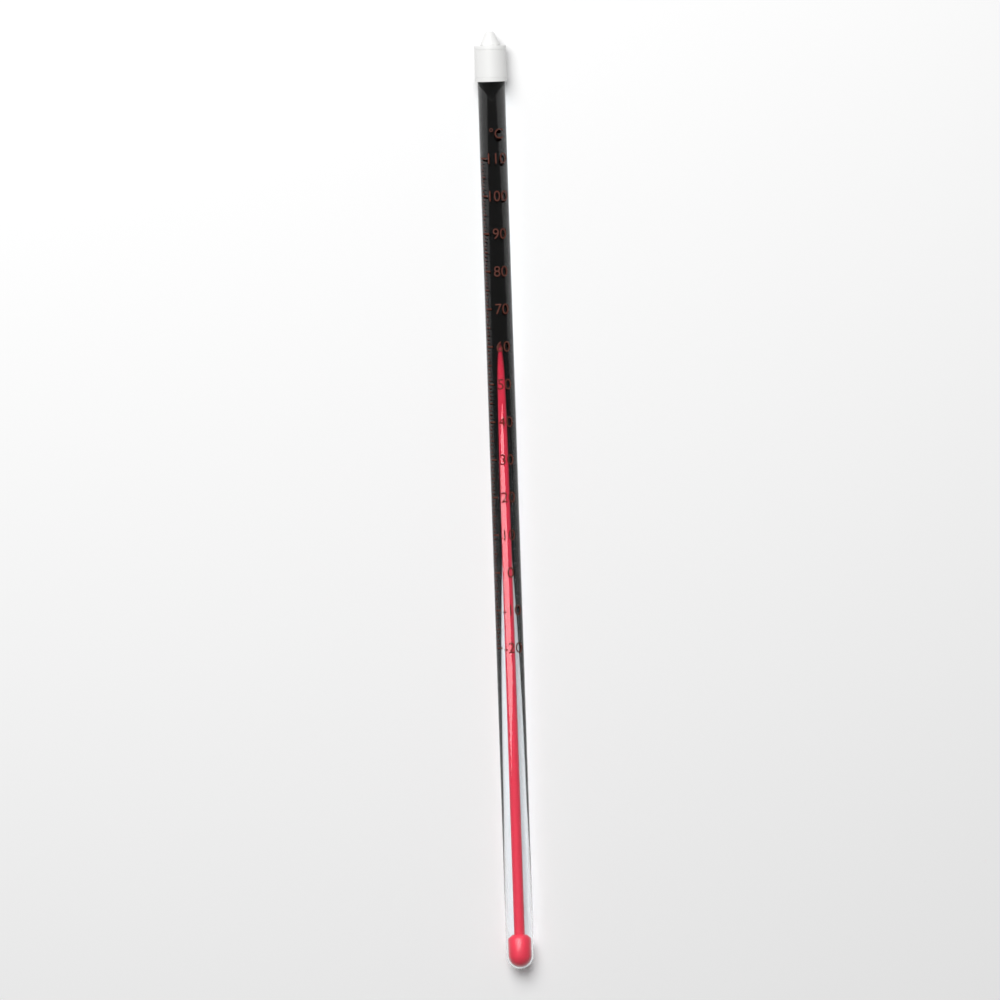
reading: 57 °C
